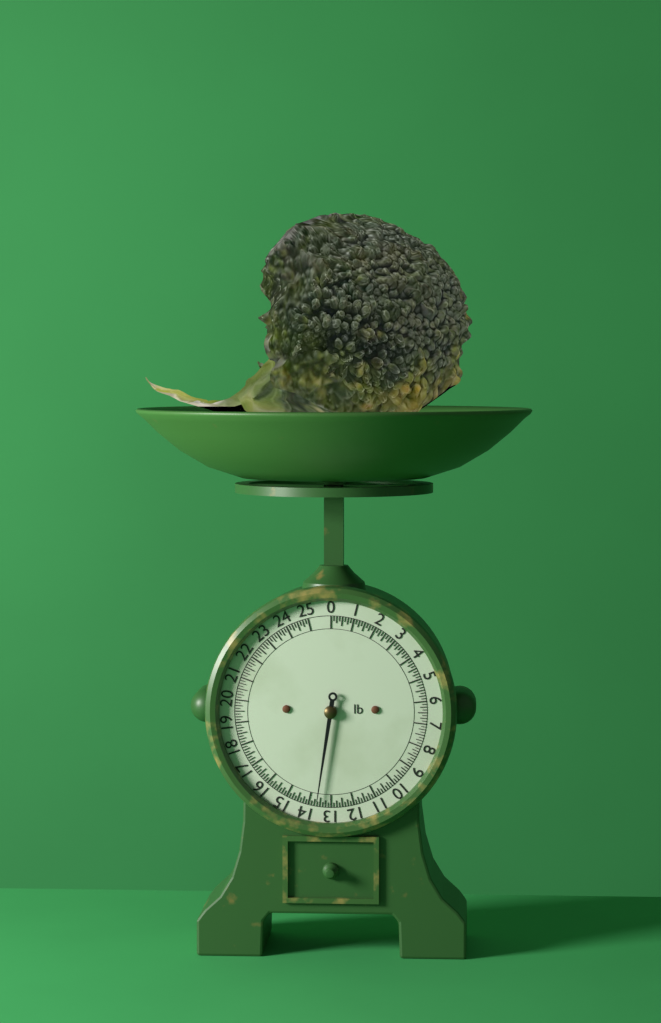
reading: 13.625 lb
